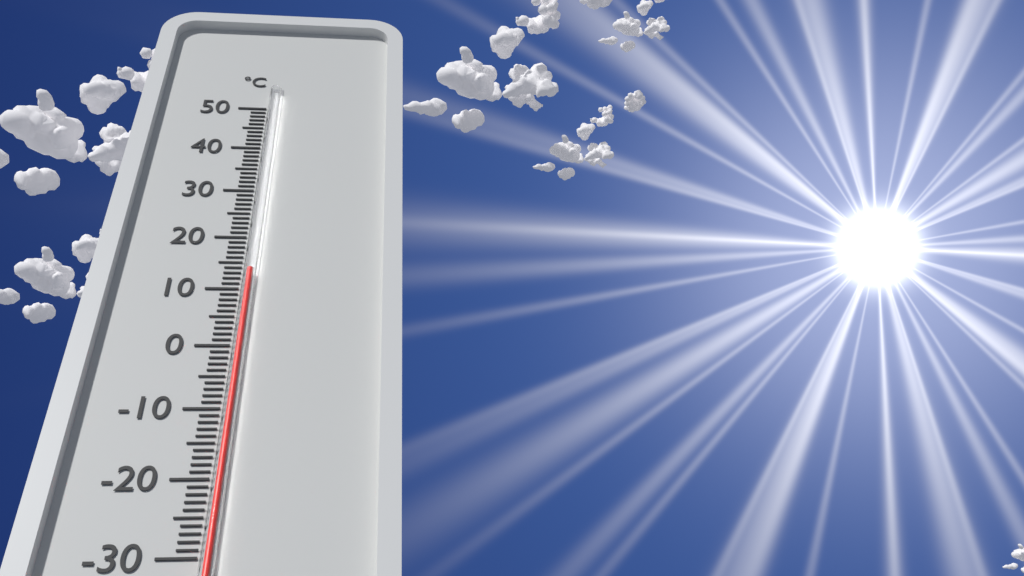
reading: 13 °C
